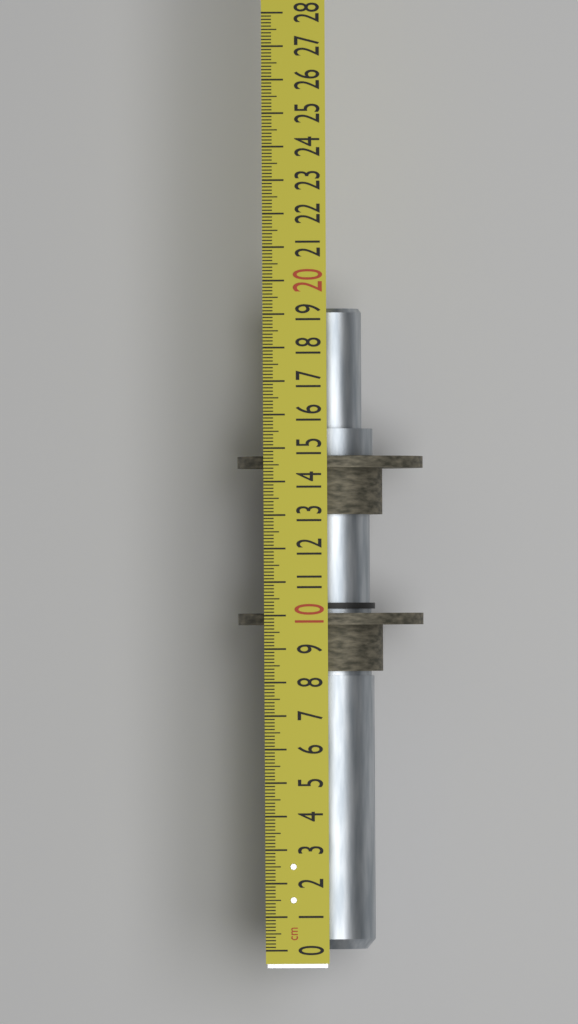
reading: 19.2 cm
